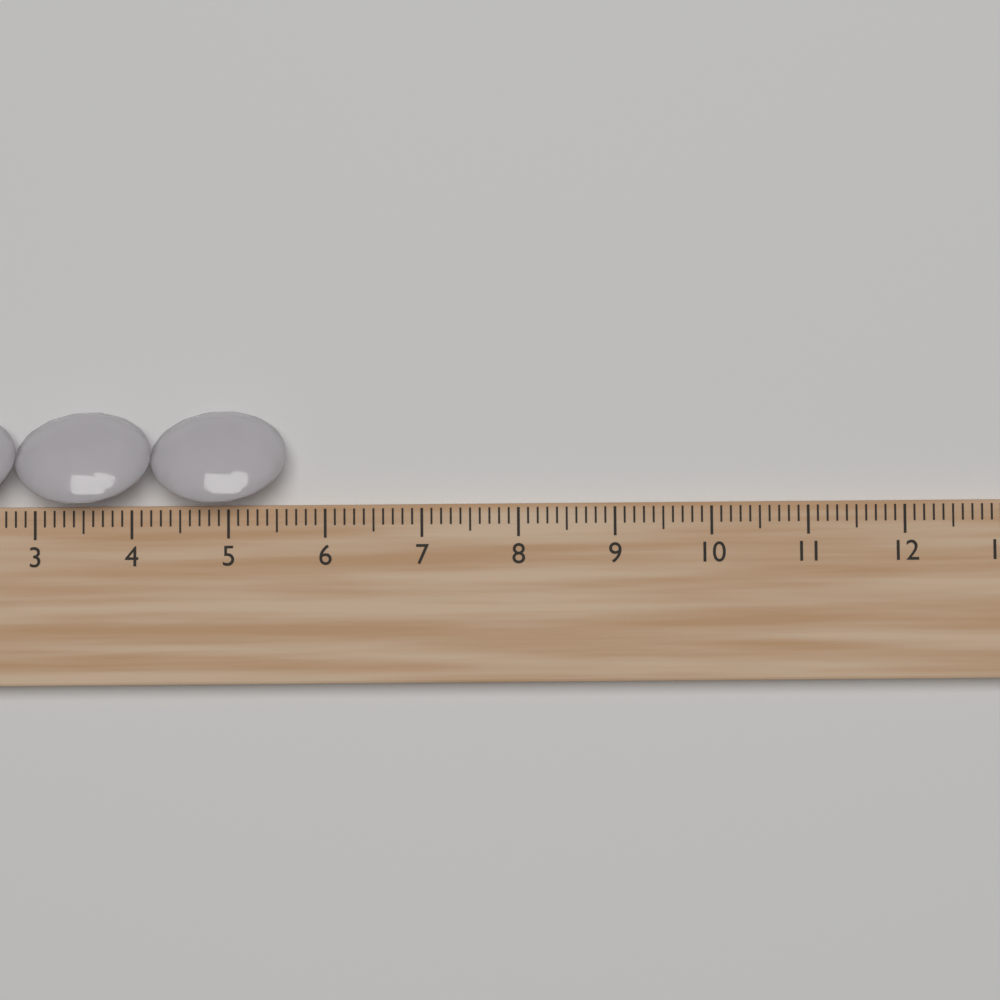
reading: 5.6 cm
